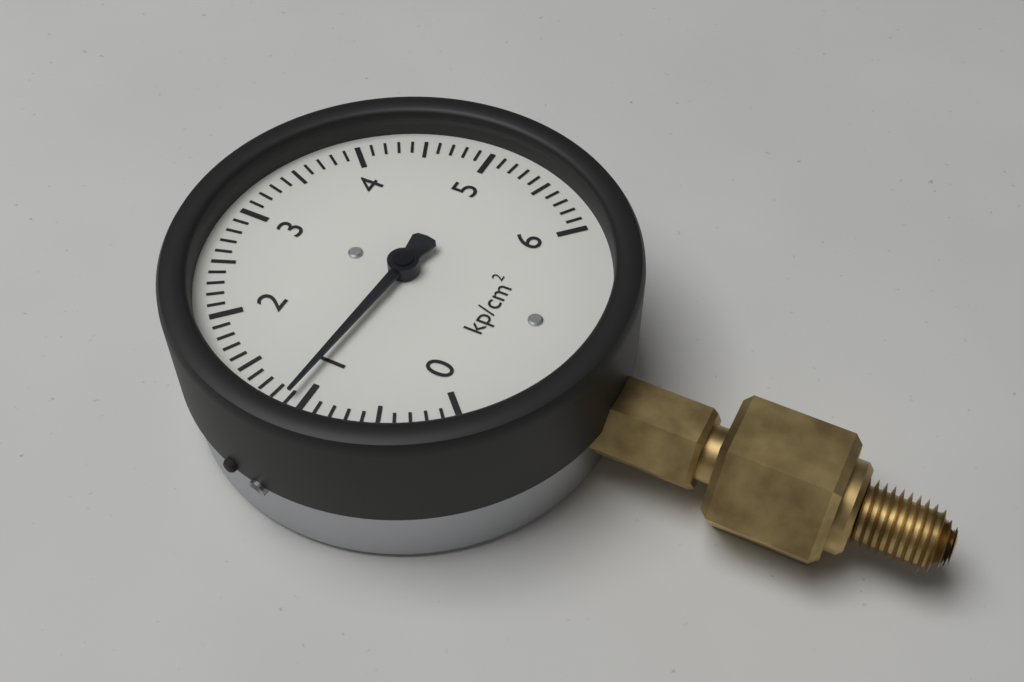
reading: 1.1 kp/cm²
